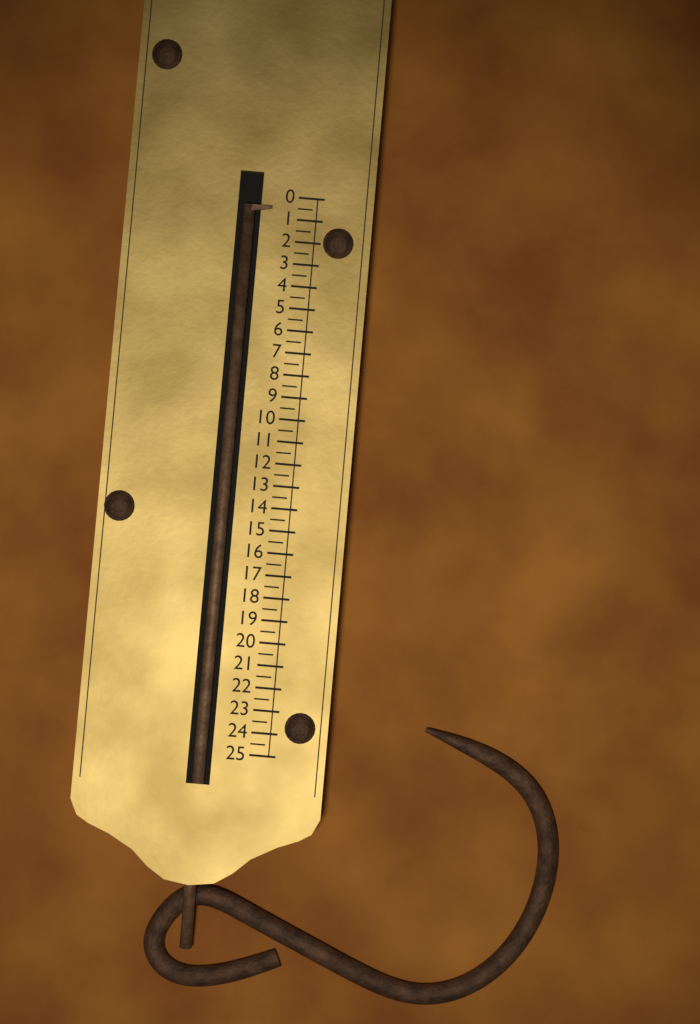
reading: 0.5 (no unit)
